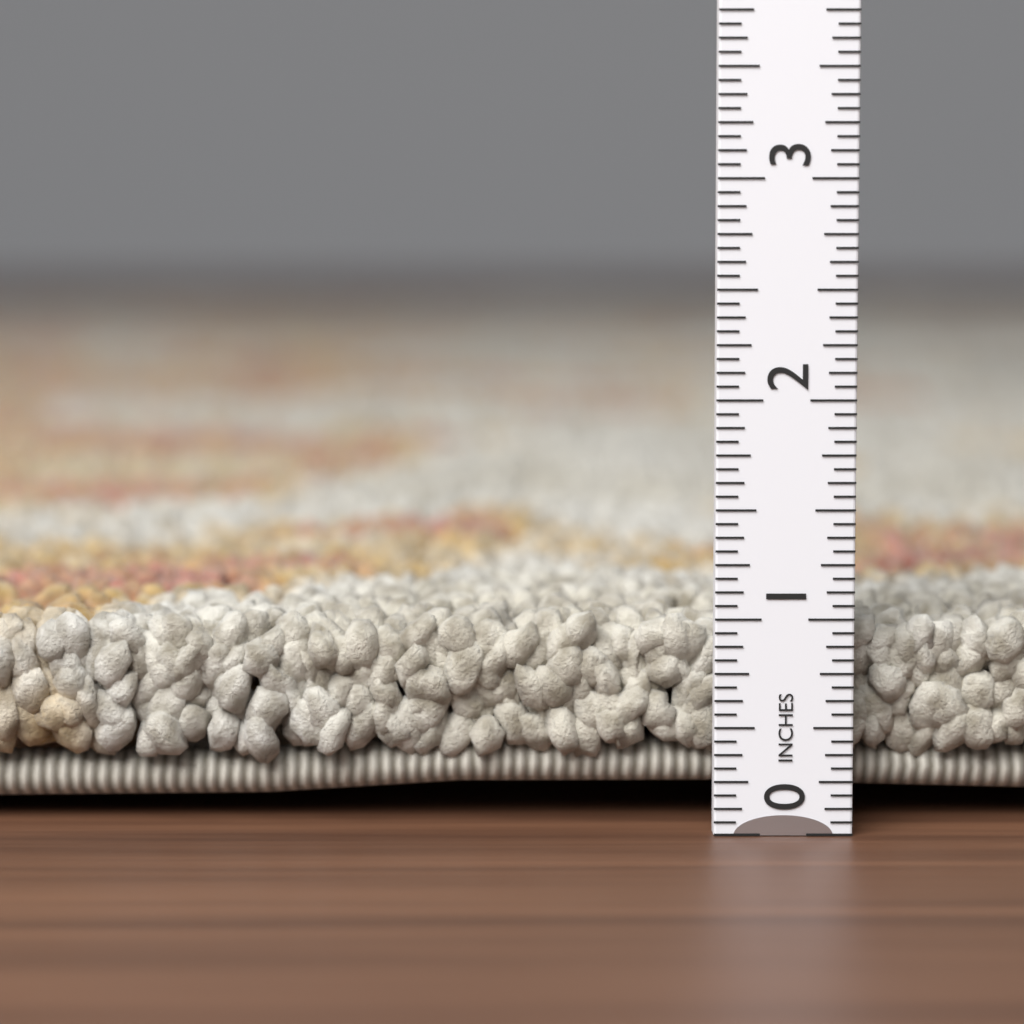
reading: 1.0000 in
